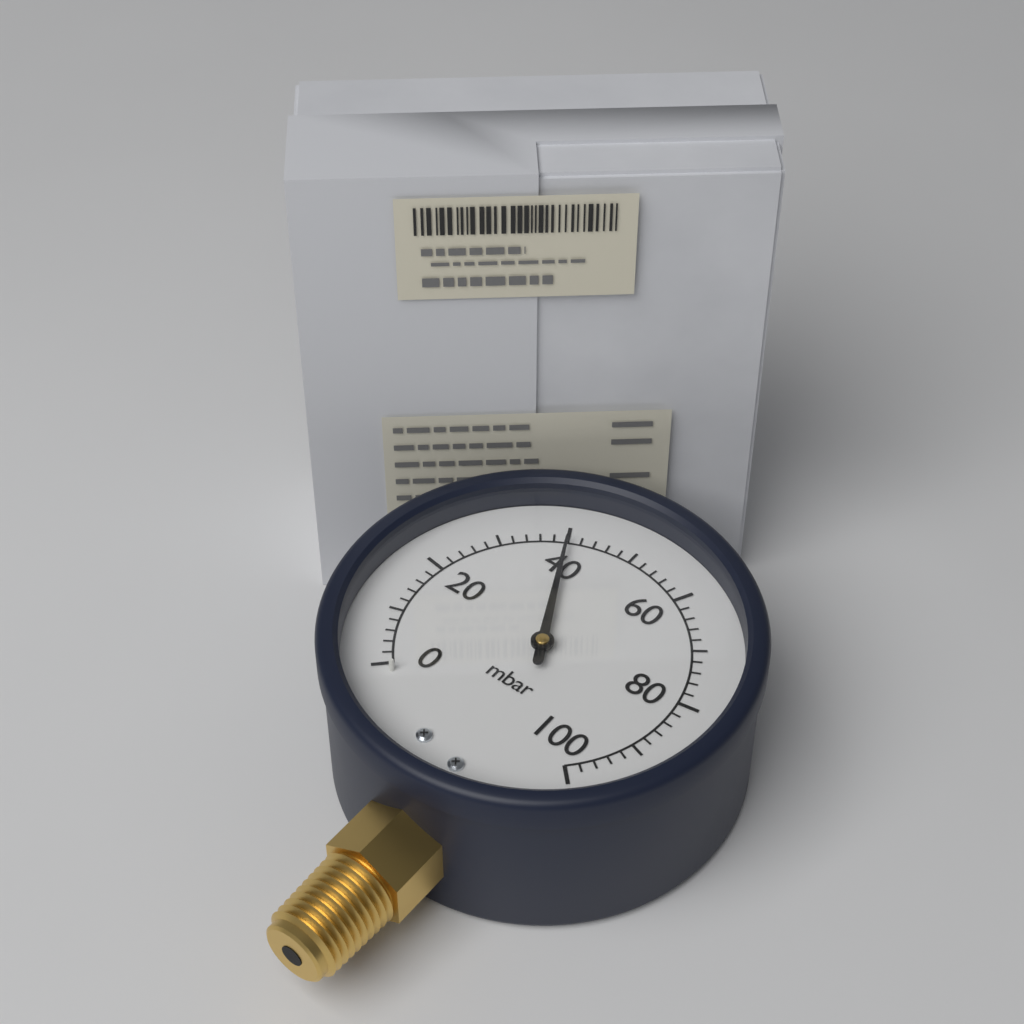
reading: 40 mbar
